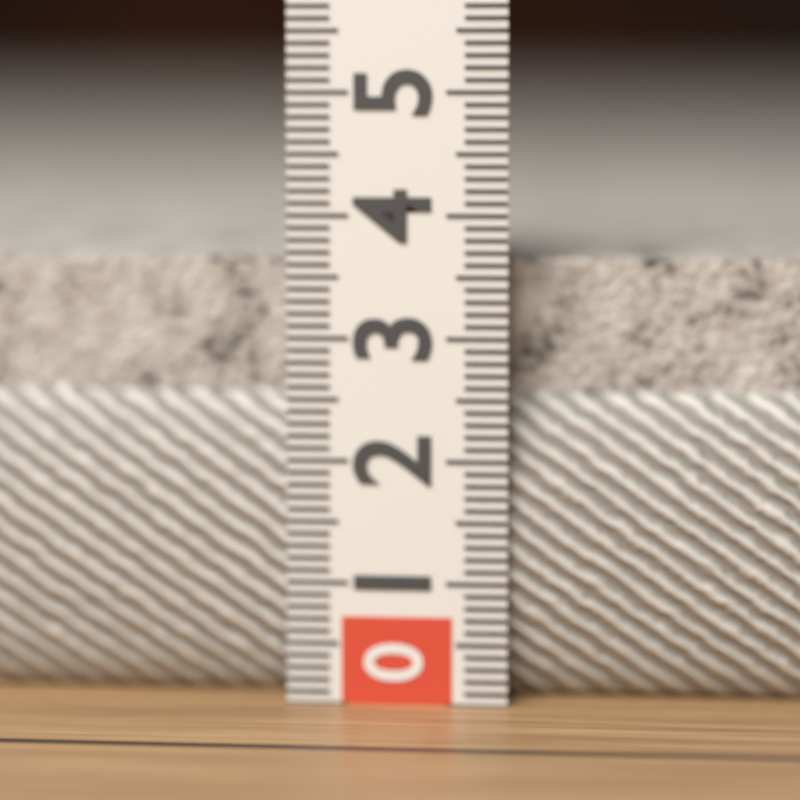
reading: 3.7 (no unit)
